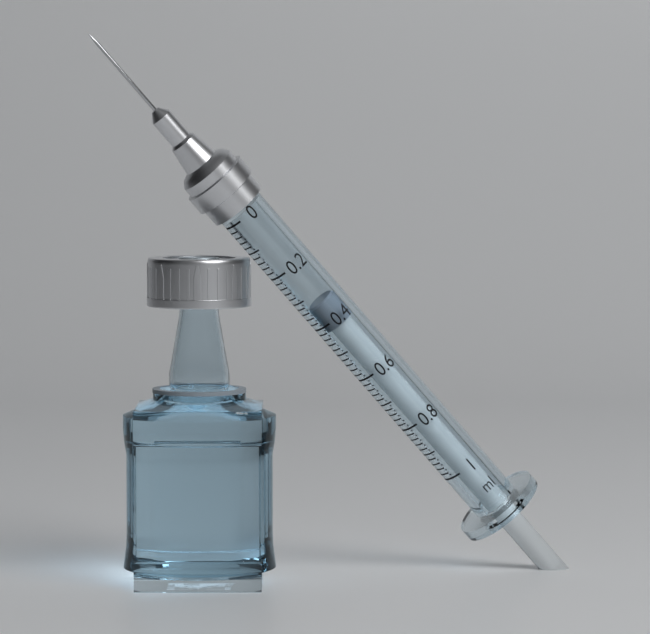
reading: 0.34 ml
